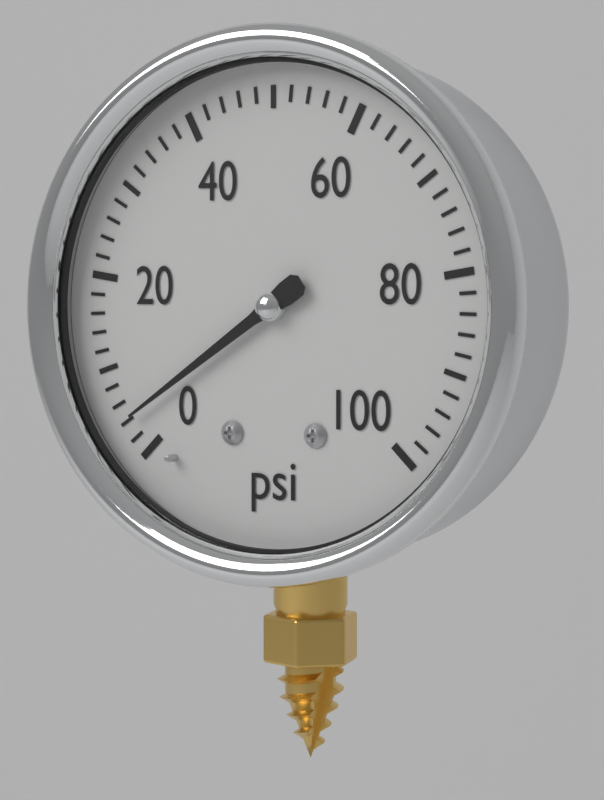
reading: 4 psi
